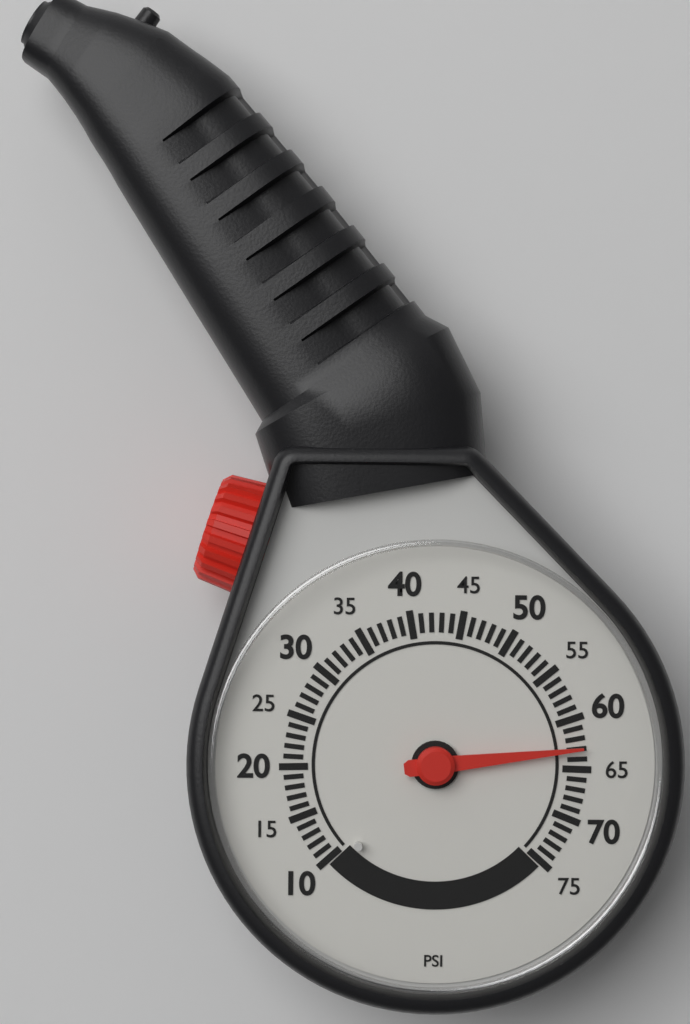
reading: 63 psi
